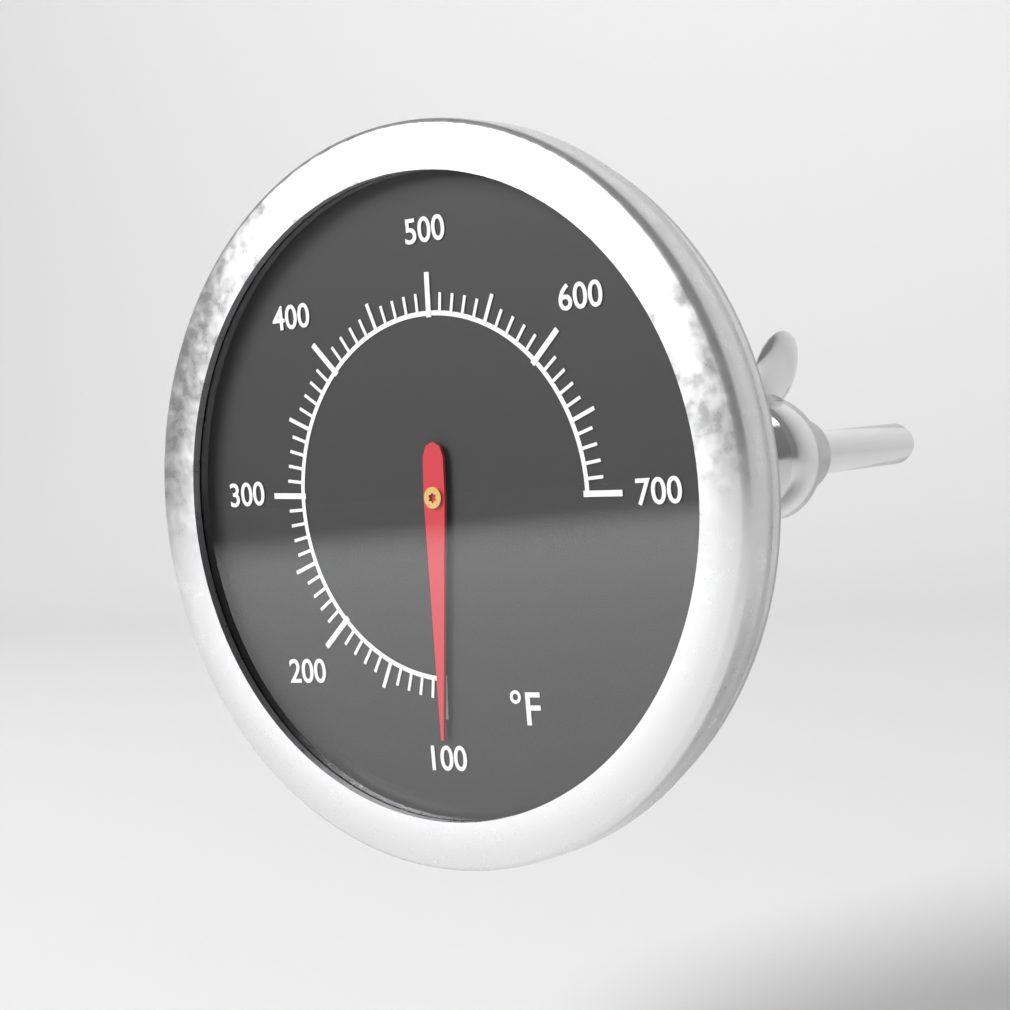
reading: 100 °F
